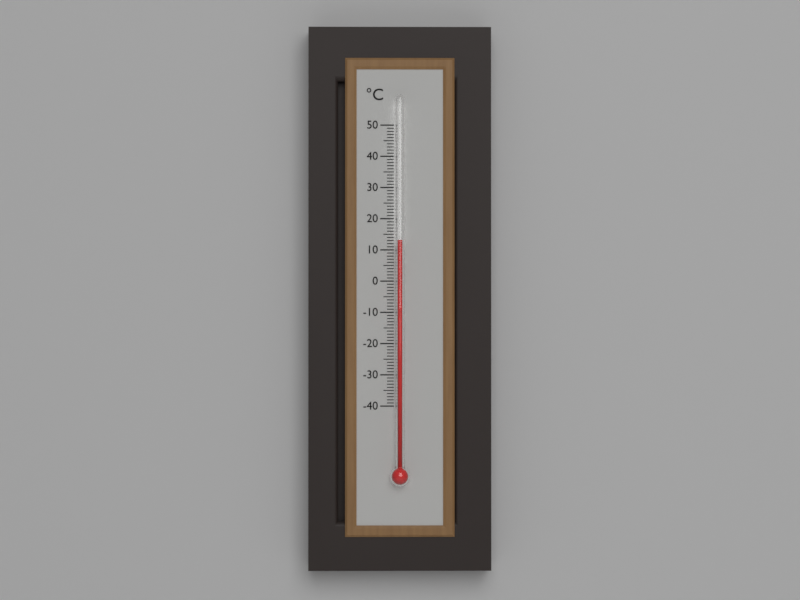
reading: 13 °C
